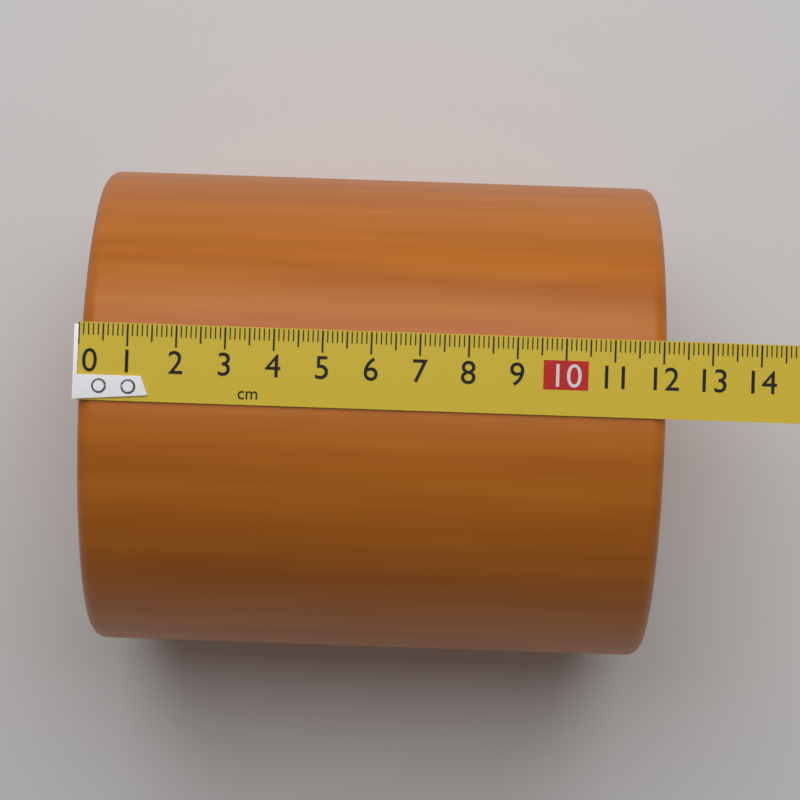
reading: 12.1 cm
